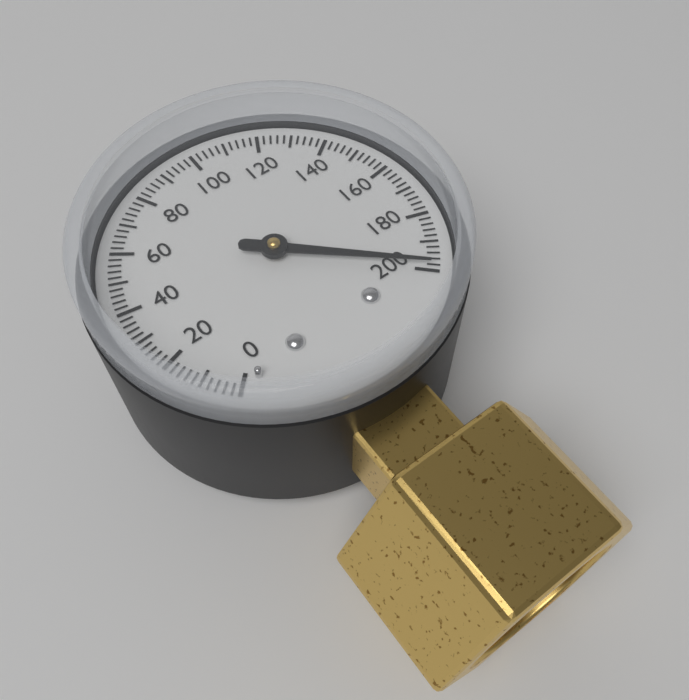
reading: 198 (no unit)
